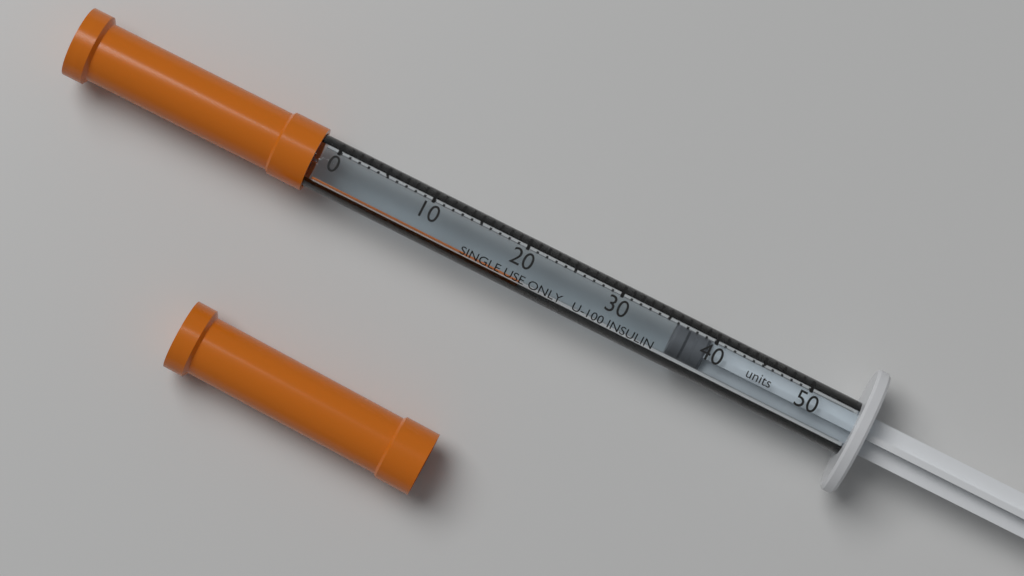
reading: 36 units
